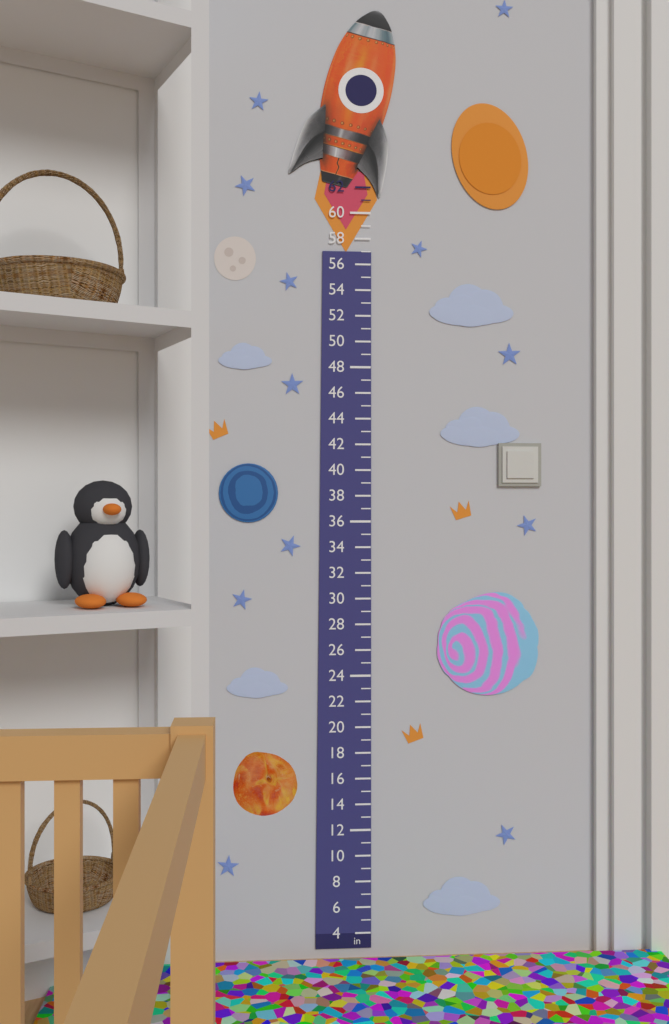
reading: 57 in
